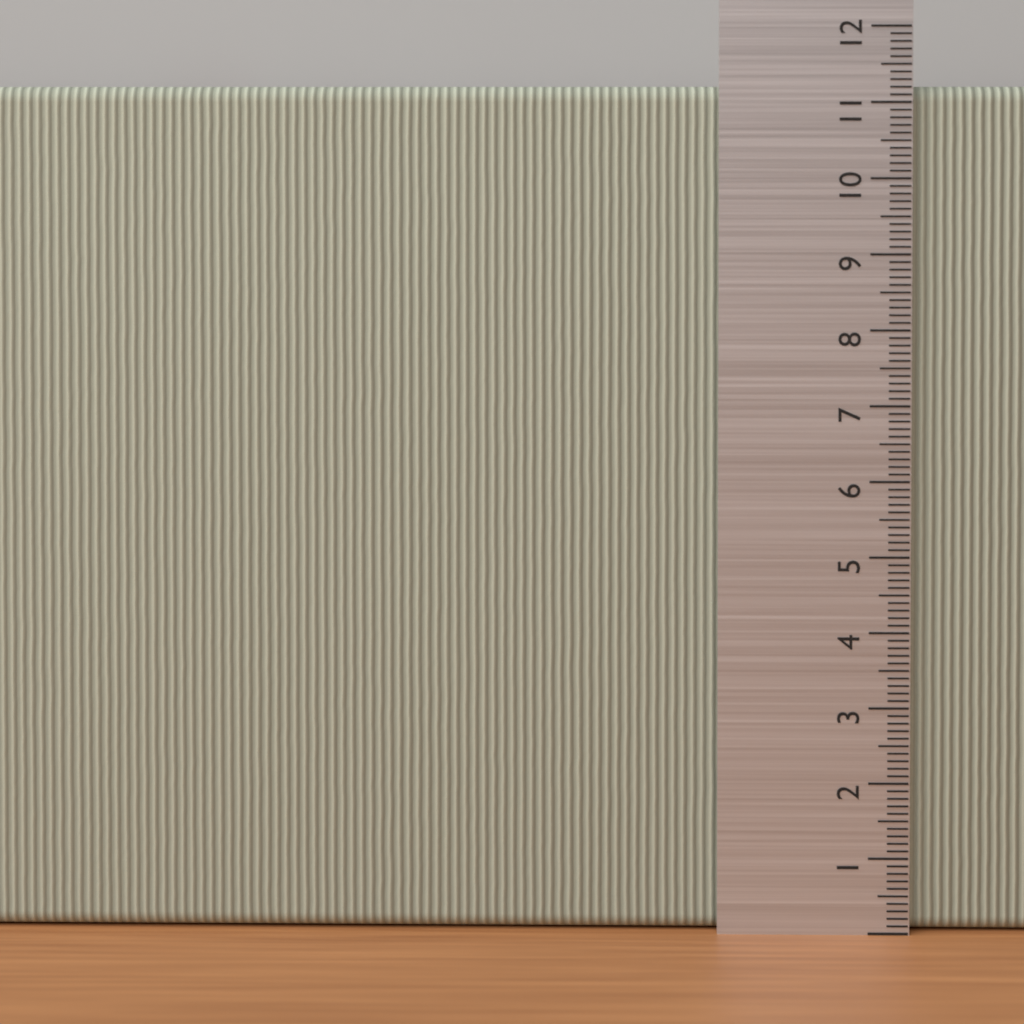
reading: 11.2 (no unit)
